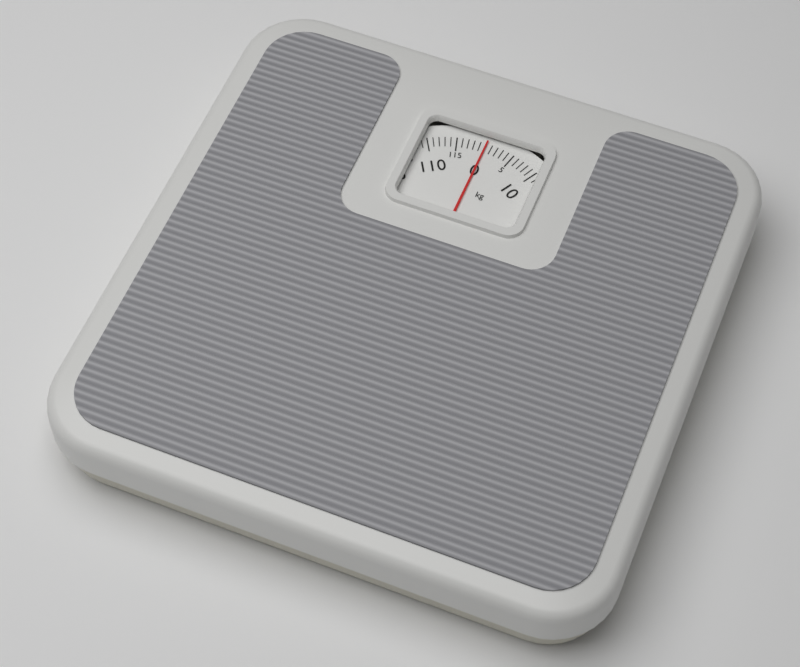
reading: 0 kg
